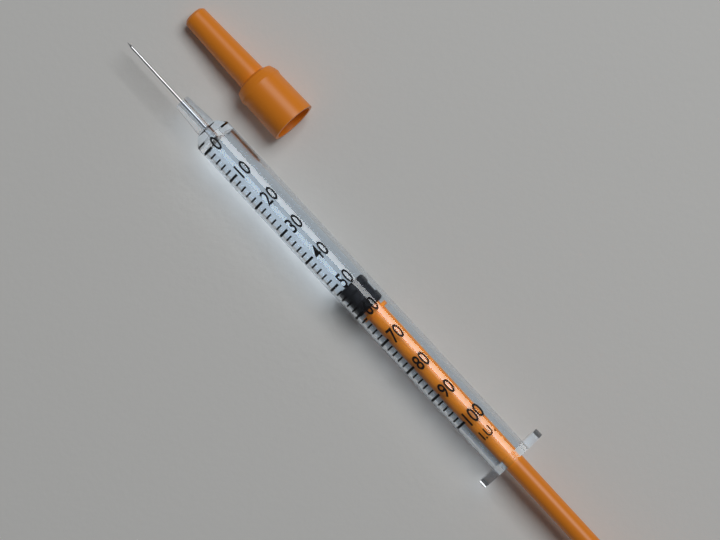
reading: 52 I.U.
